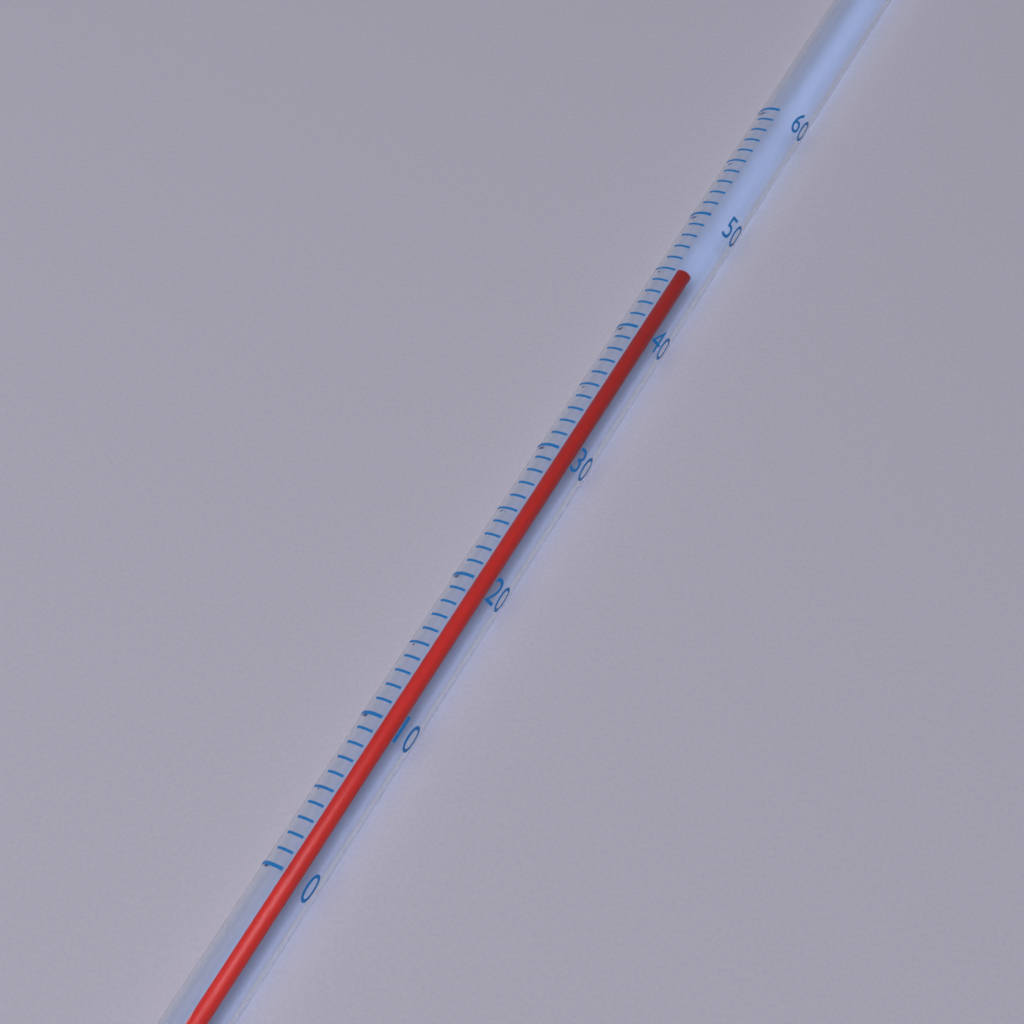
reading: 46 (no unit)
